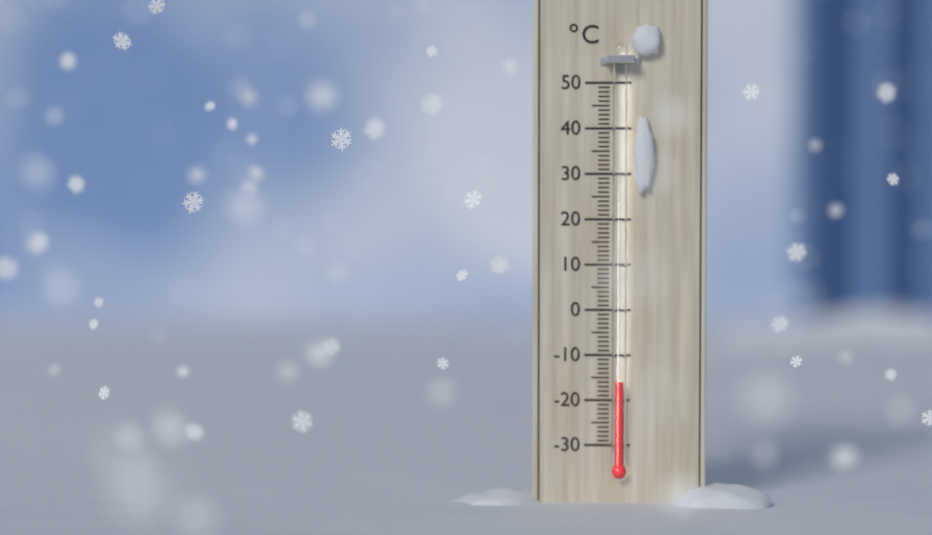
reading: -16 °C
